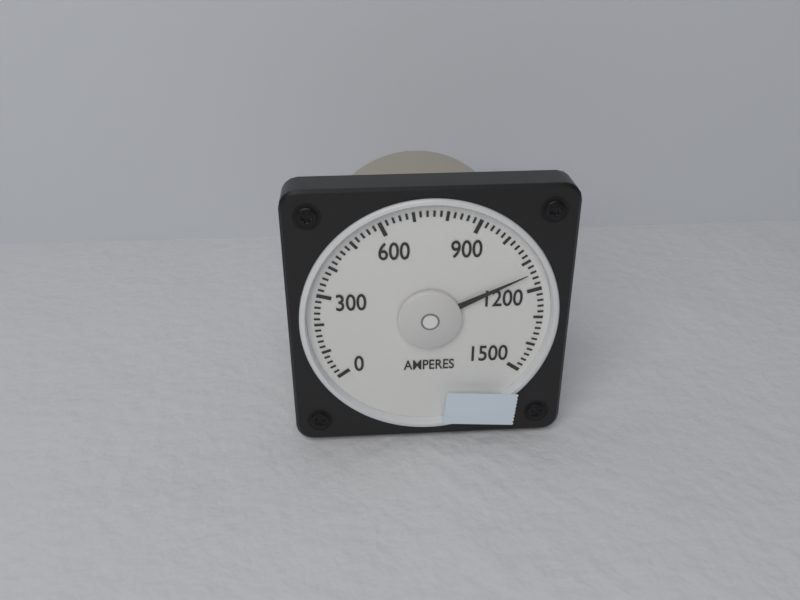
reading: 1140 A
